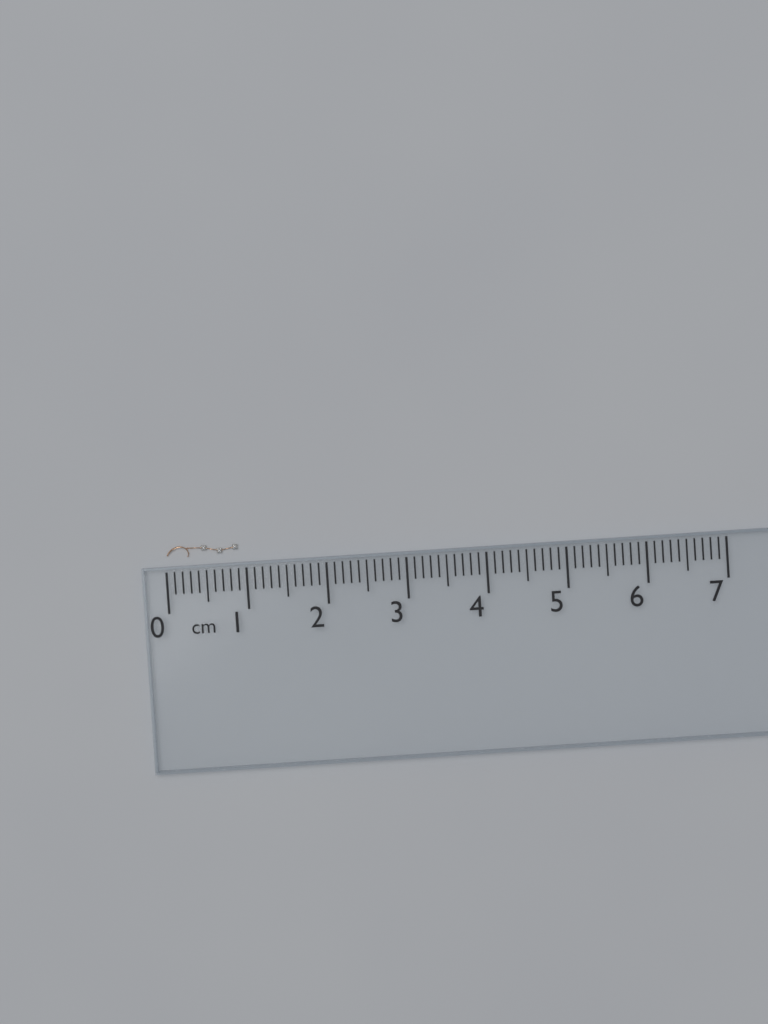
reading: 0.9 cm
